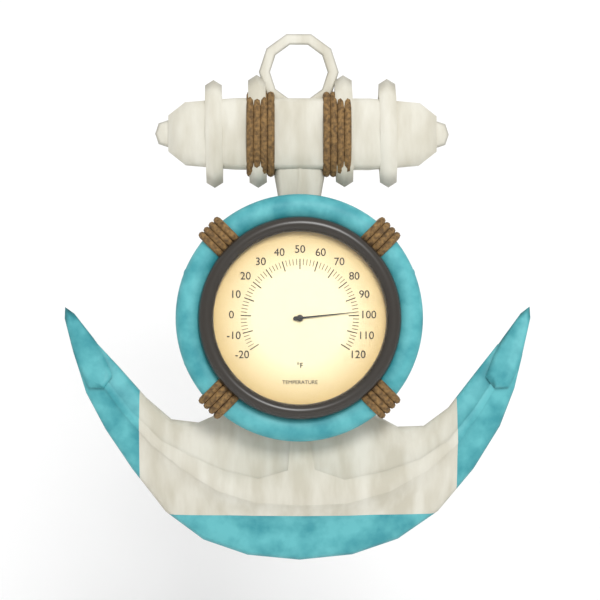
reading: 98 °F
